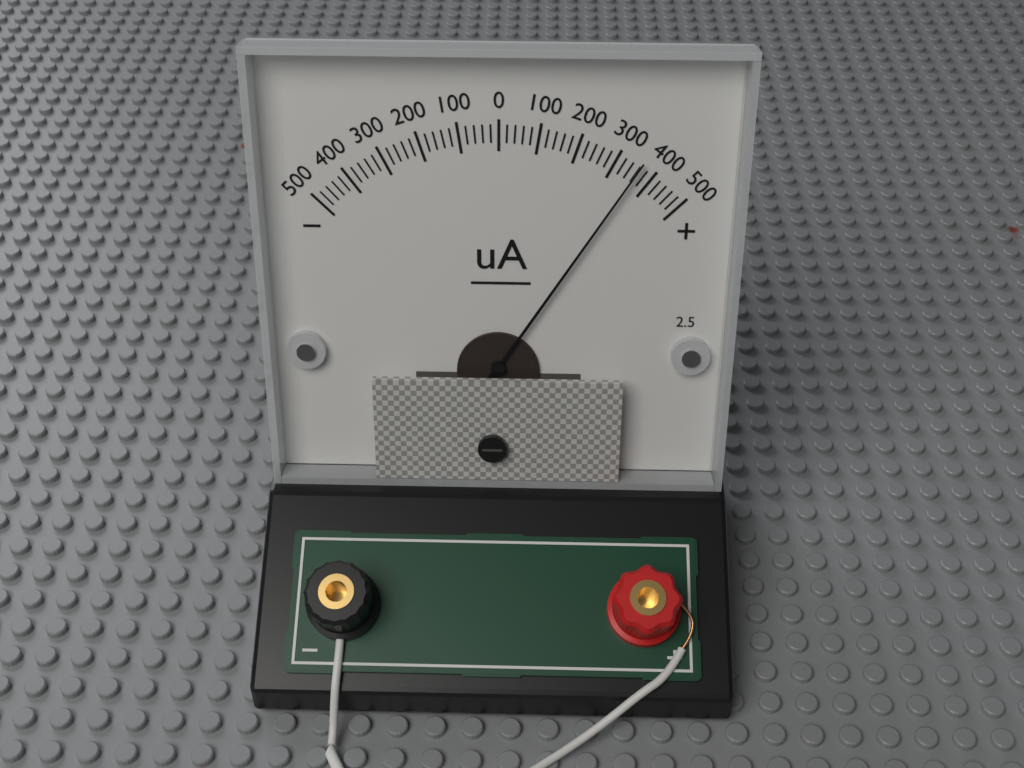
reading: 360 uA
